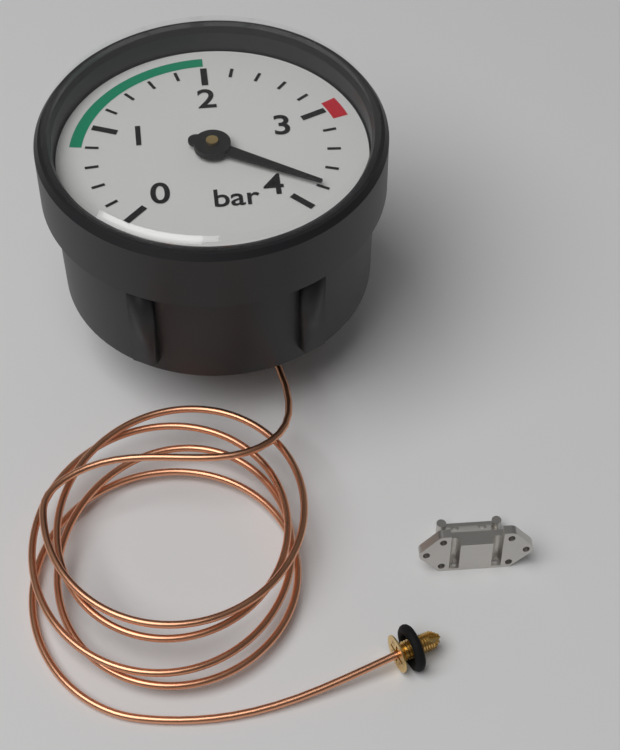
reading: 3.8 bar
